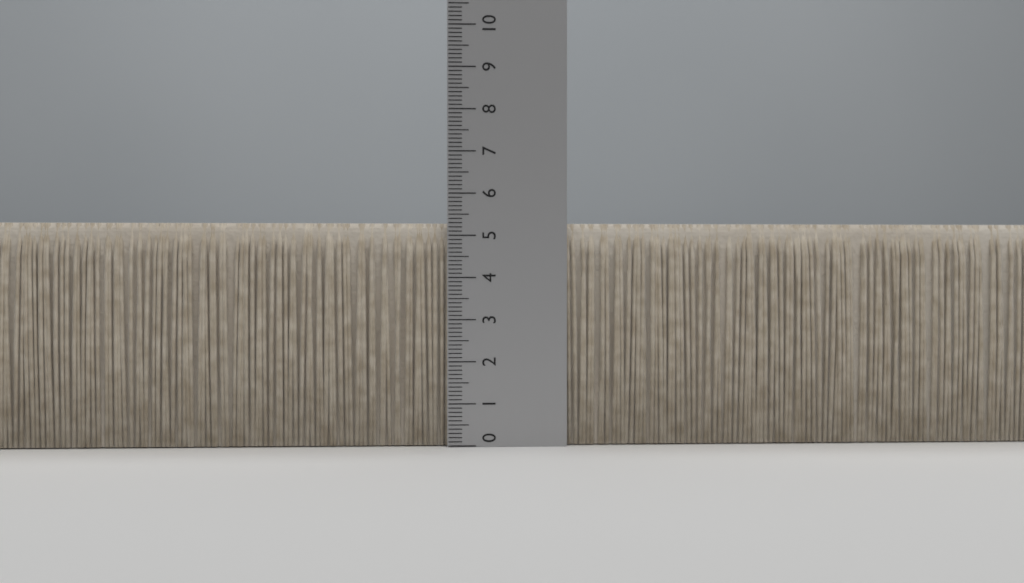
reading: 5.3 (no unit)
